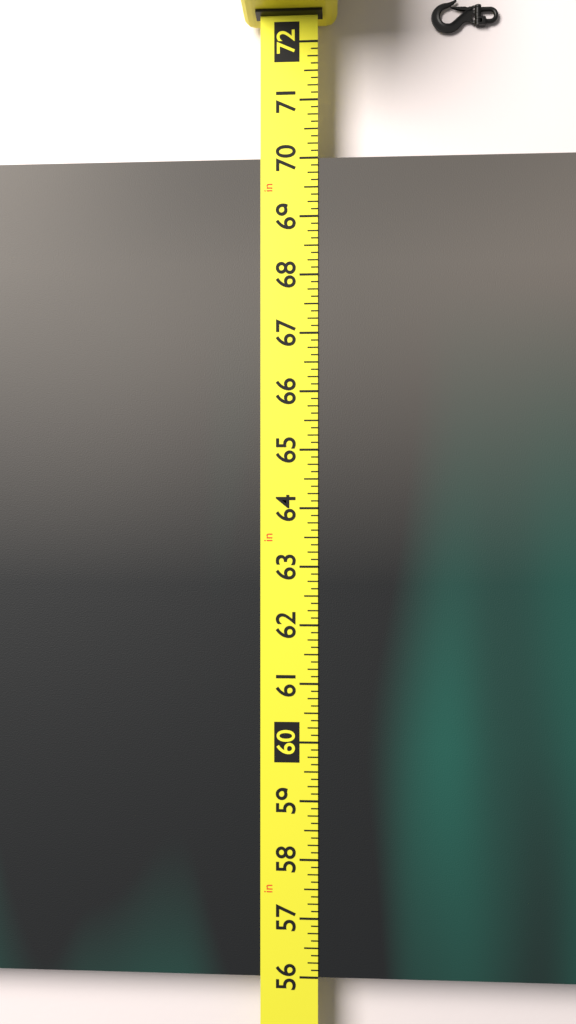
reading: 70.000 in
